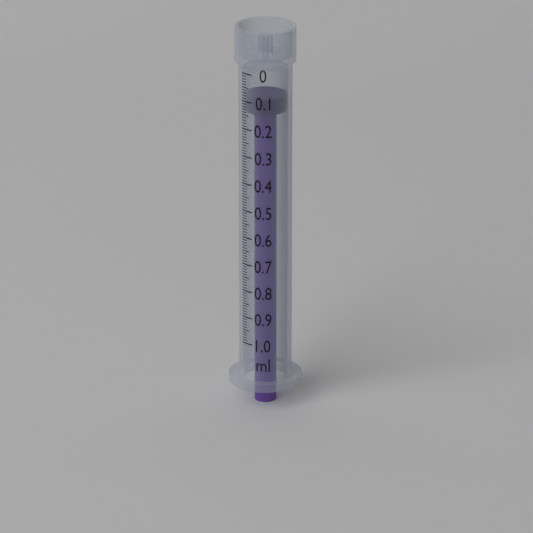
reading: 0.09 ml
